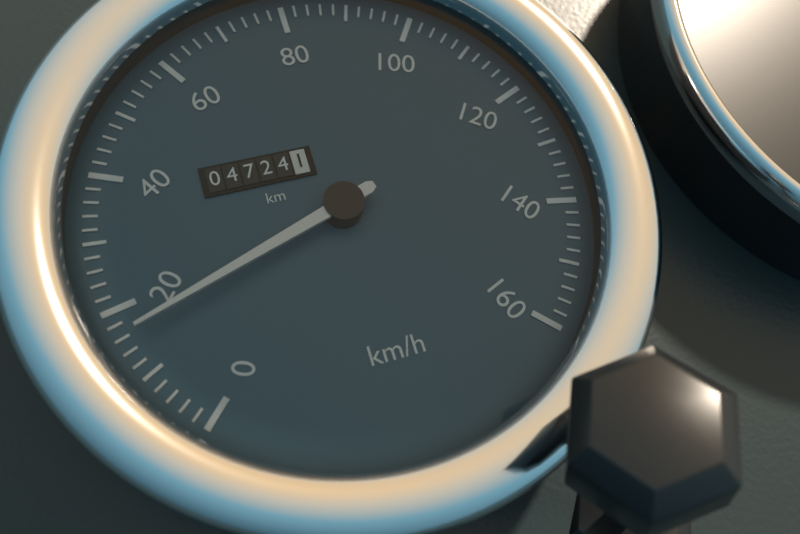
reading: 16 km/h
